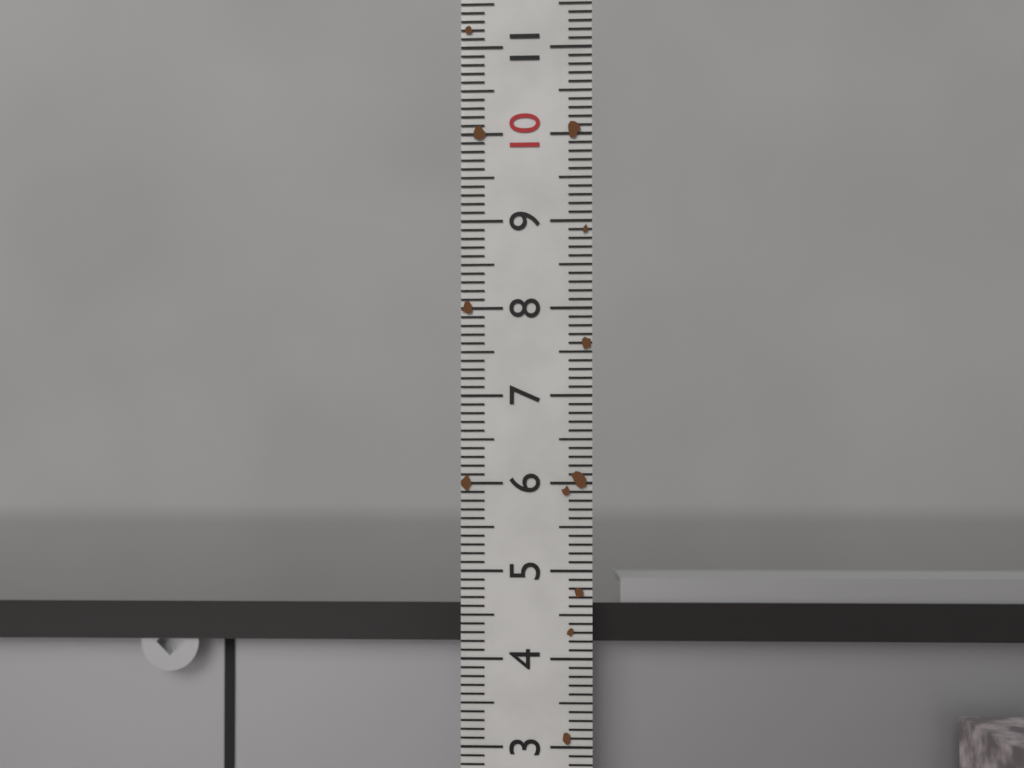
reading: 4.6 (no unit)
